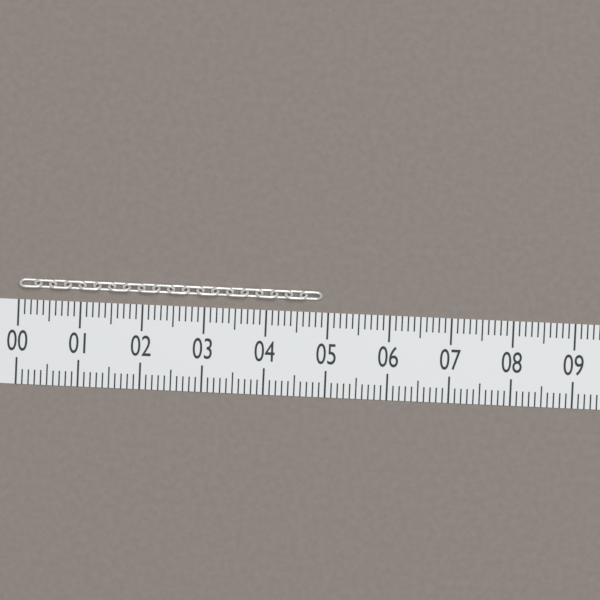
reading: 4.9 (no unit)
